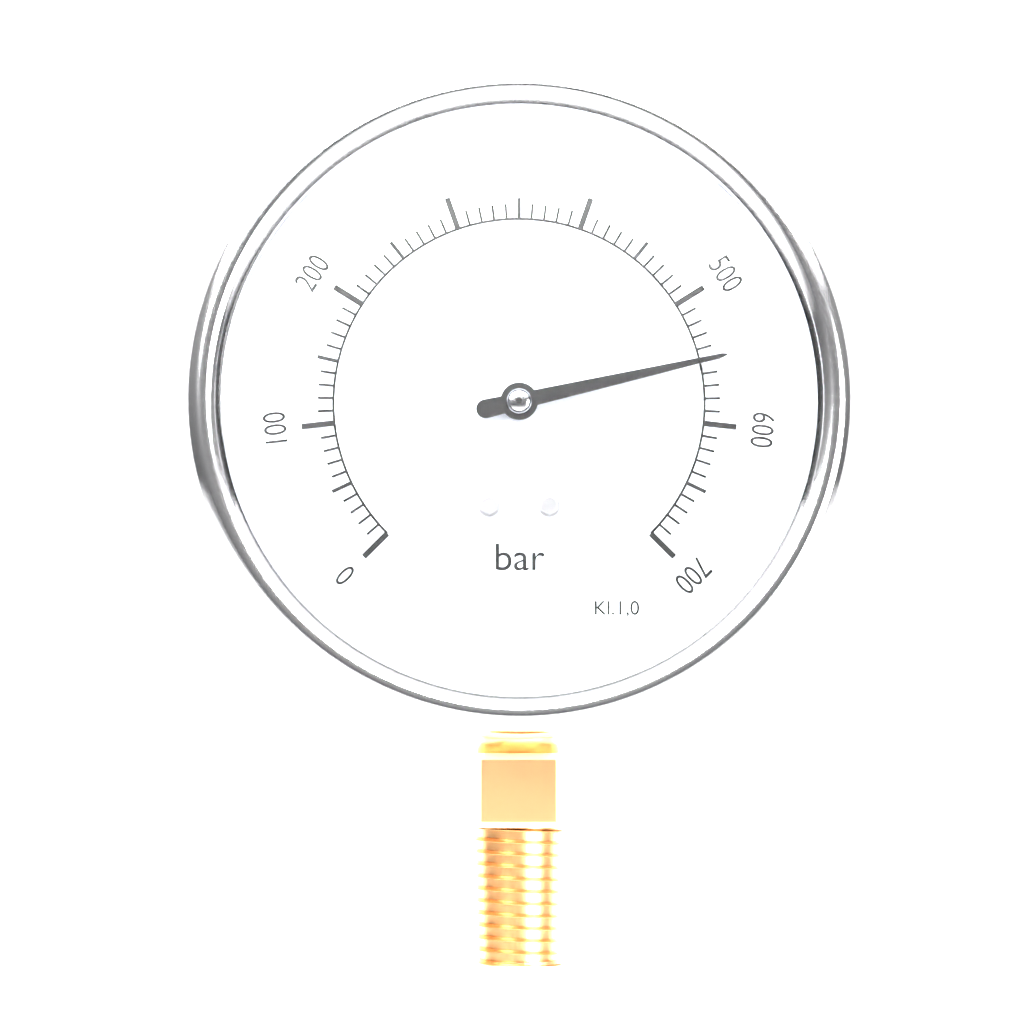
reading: 550 bar
